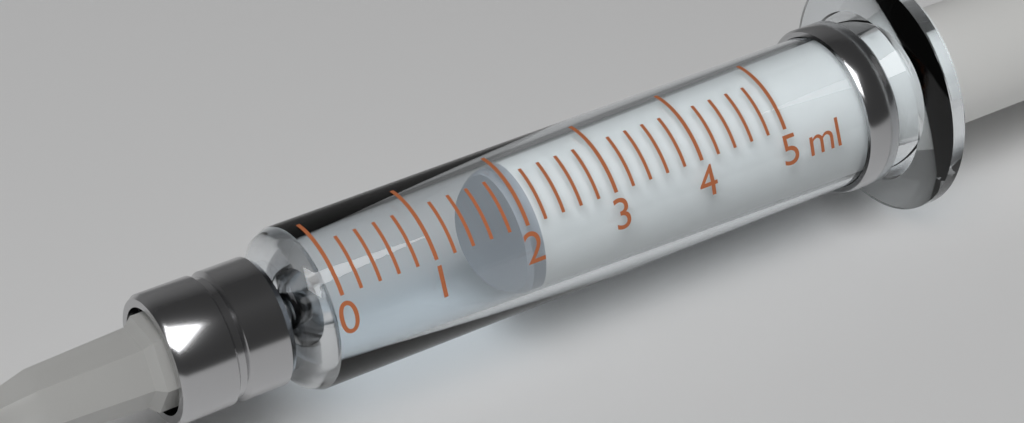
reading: 2.0 ml
